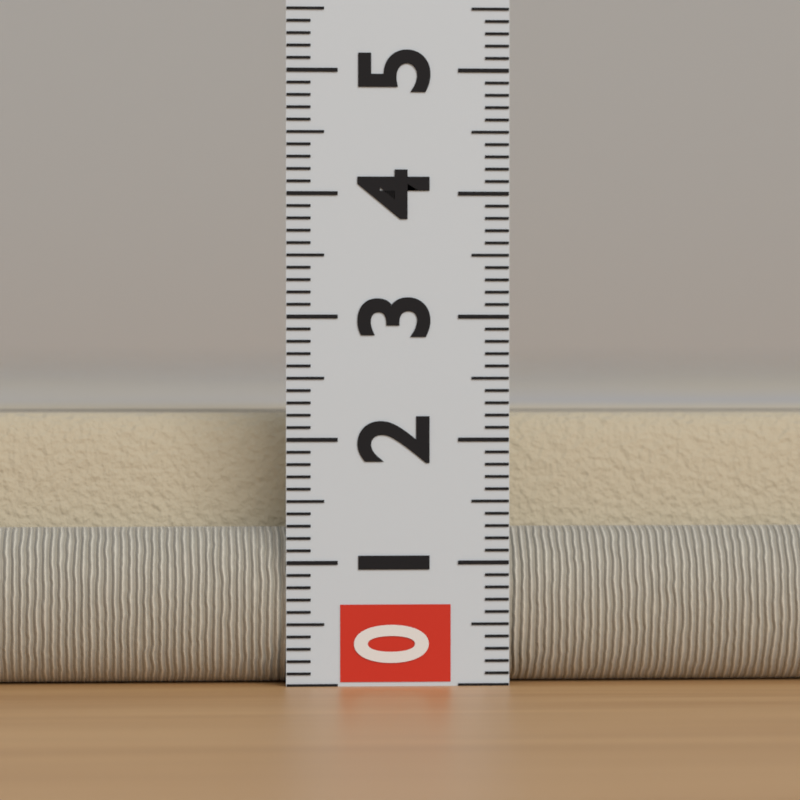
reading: 2.2 (no unit)
